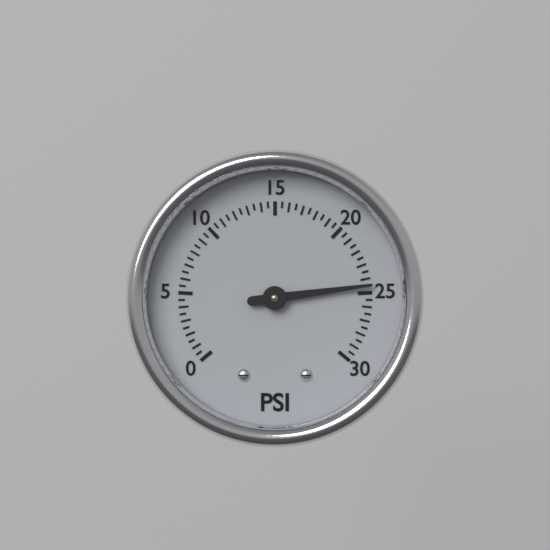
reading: 24.5 psi
